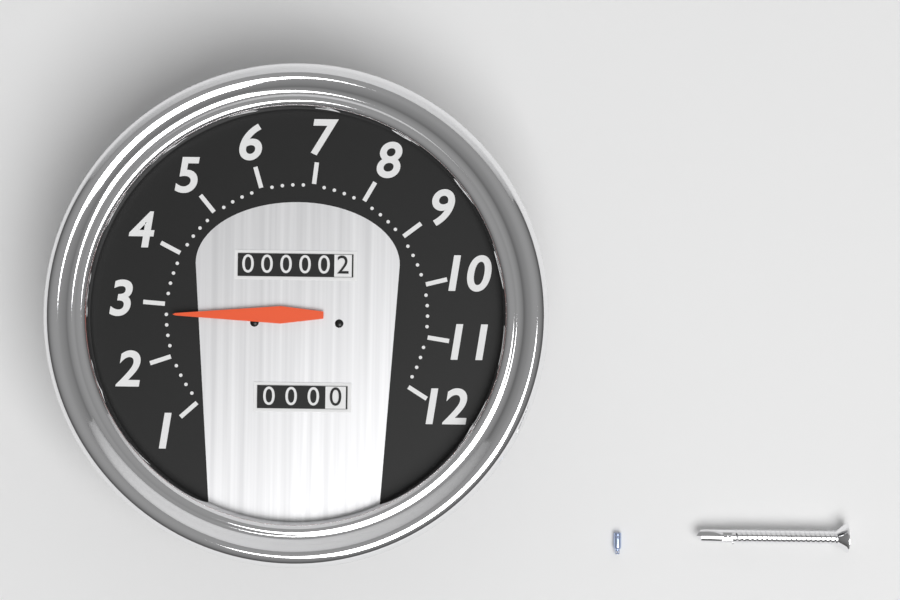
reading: 2.8 (no unit)
